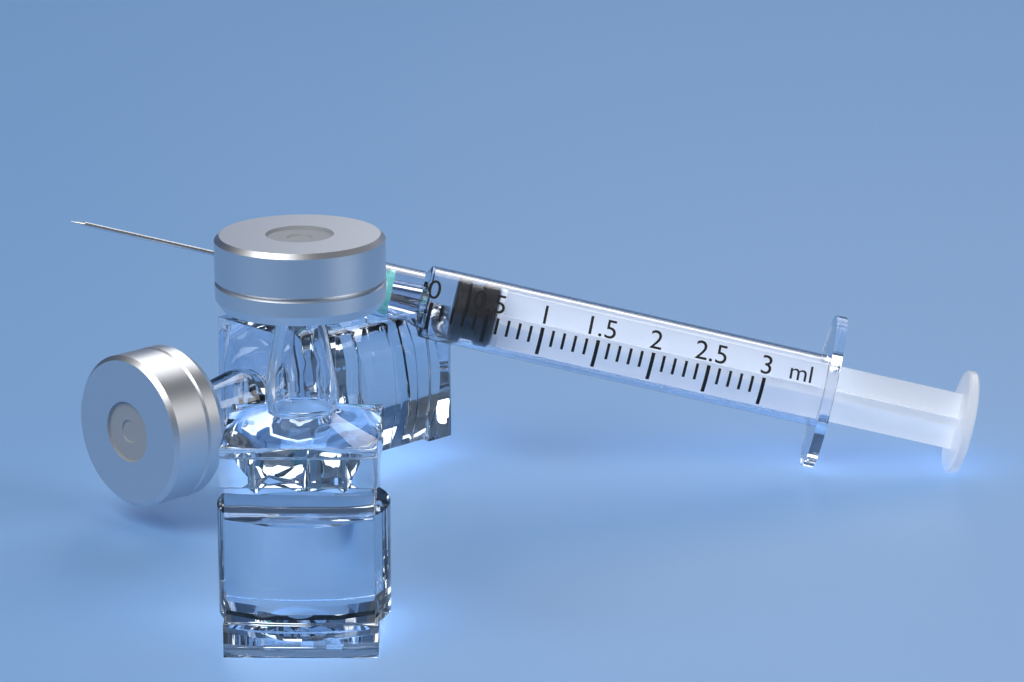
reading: 0.2 ml
